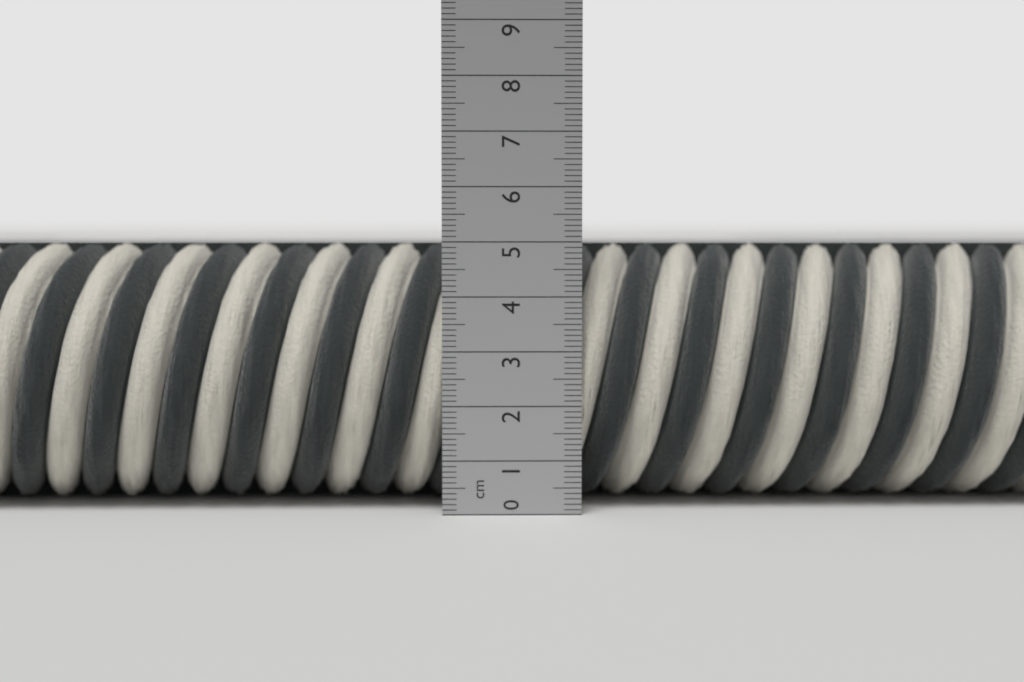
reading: 5.0 cm
